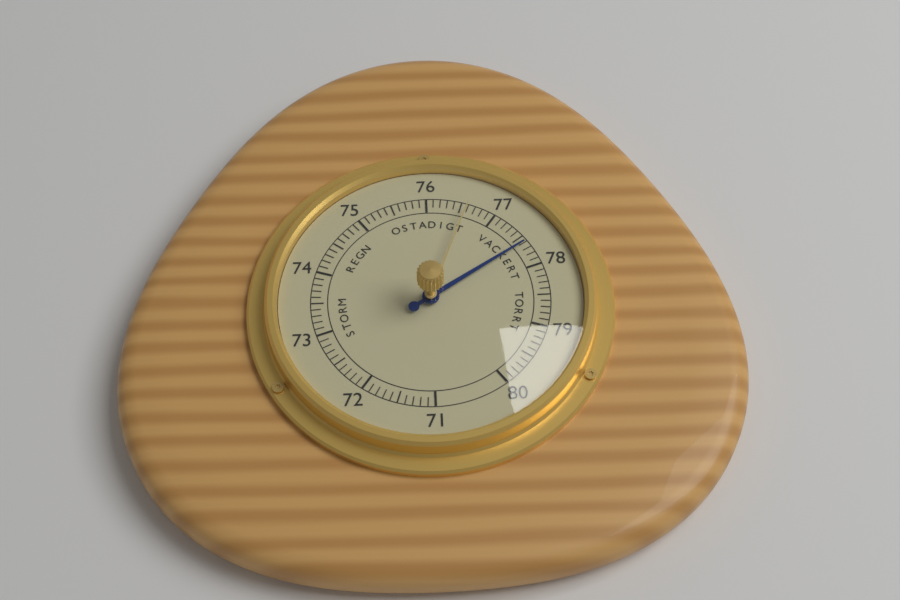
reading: 77.6 (no unit)
